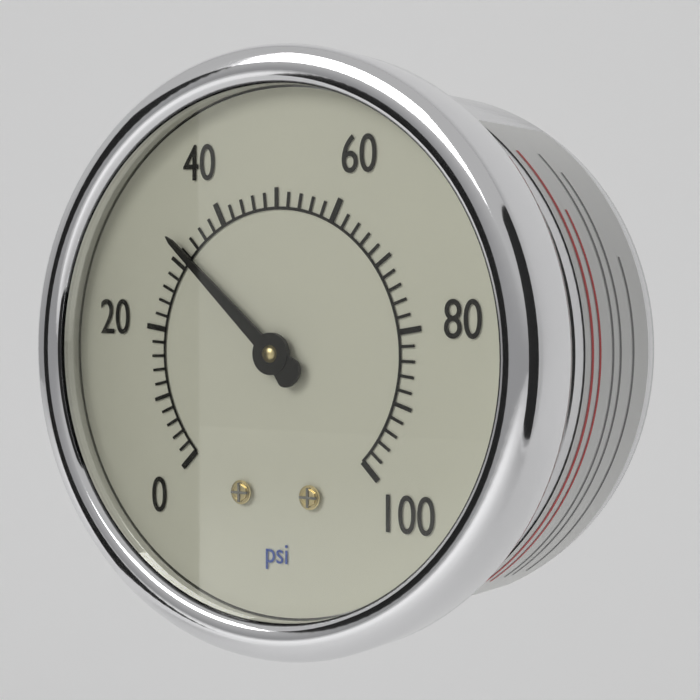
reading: 32 psi
